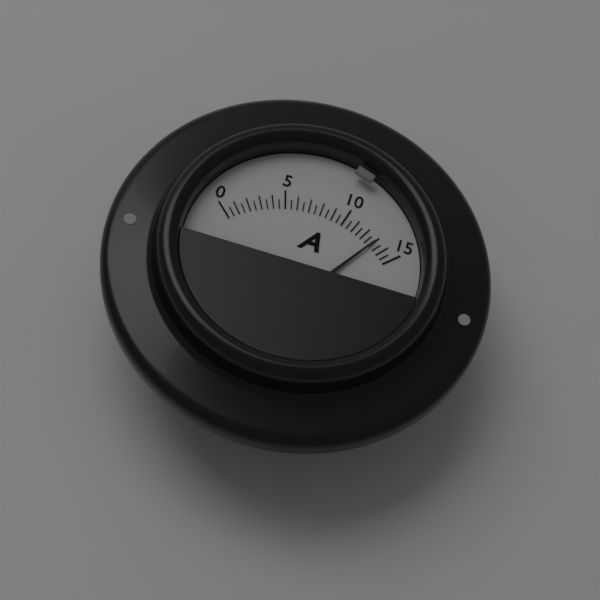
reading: 13.0 A
